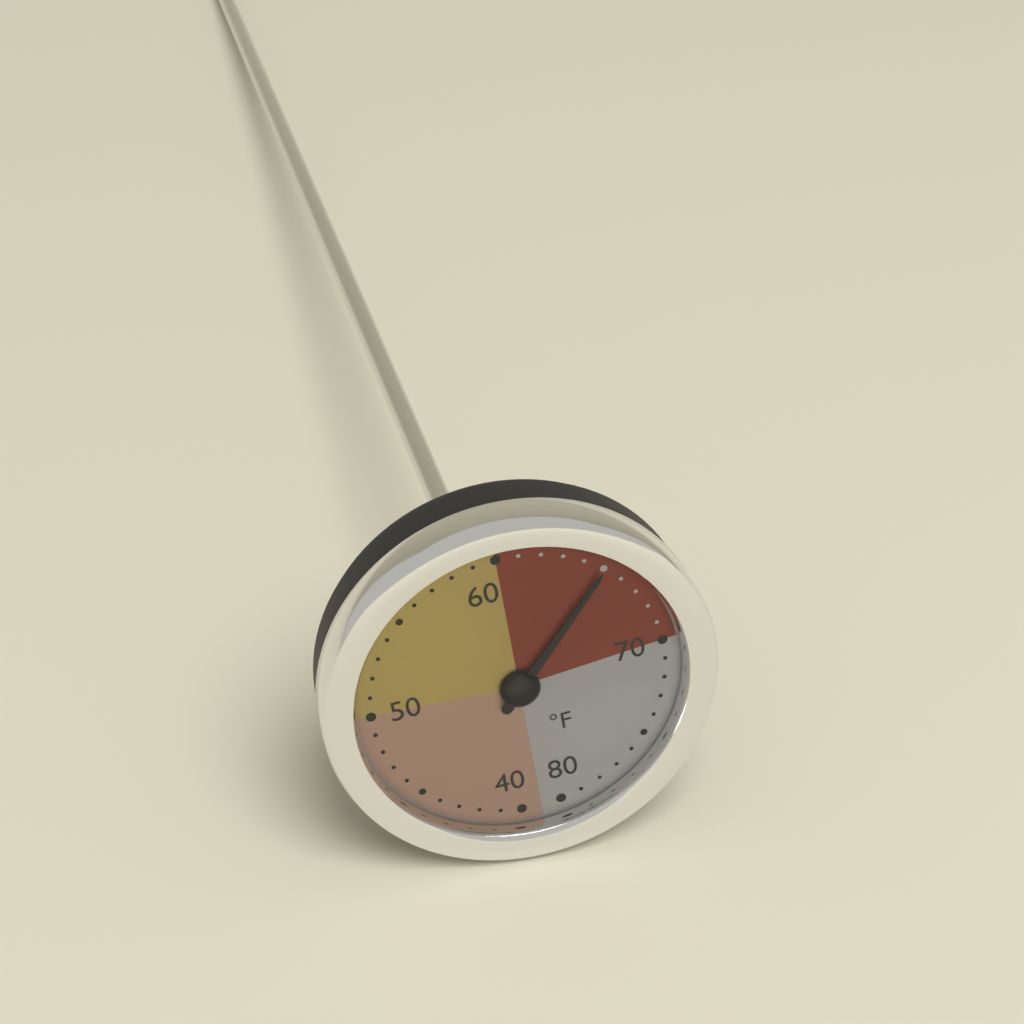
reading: 65 °F
